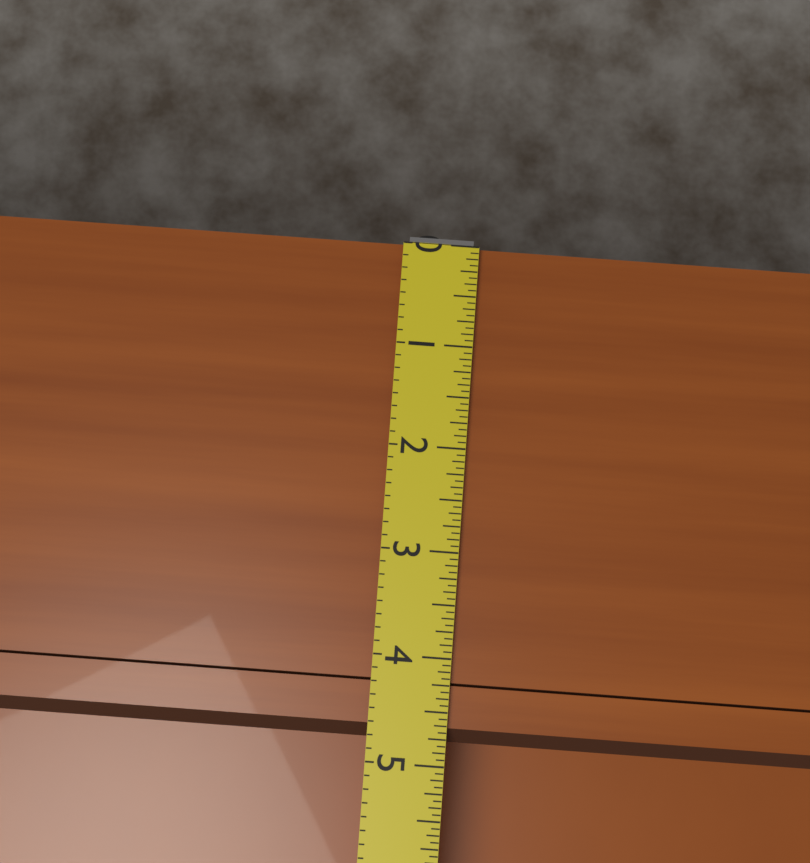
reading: 4.8125 (no unit)
